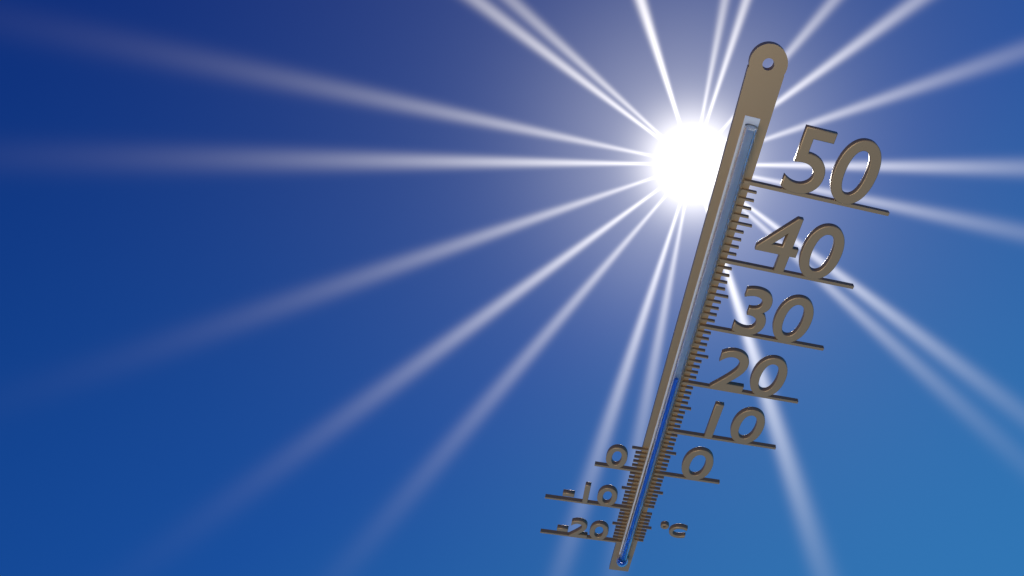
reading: 21 °C
